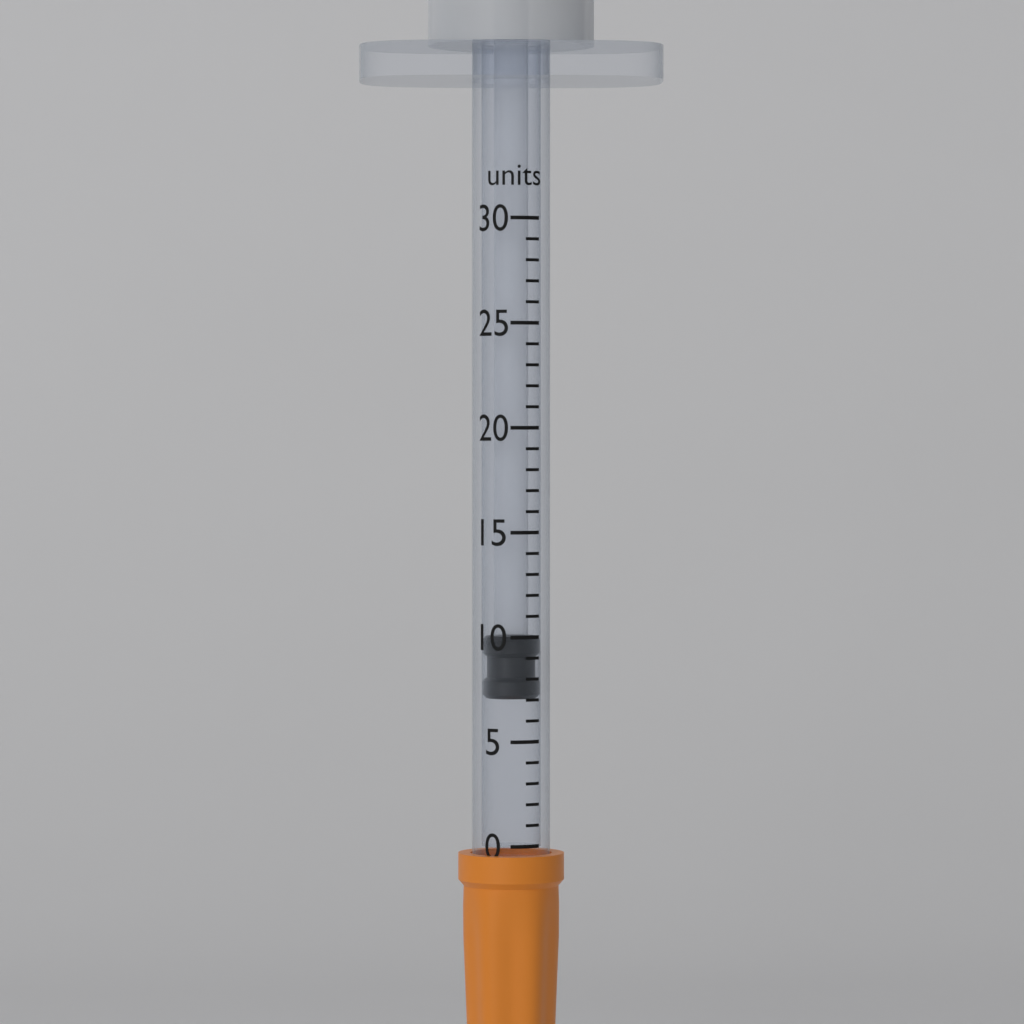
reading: 7 units
